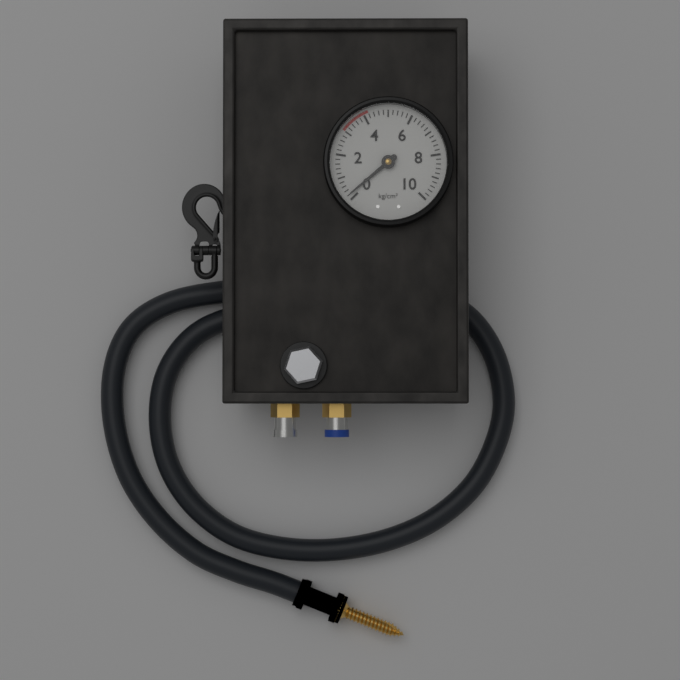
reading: 0.2 kg/cm²
